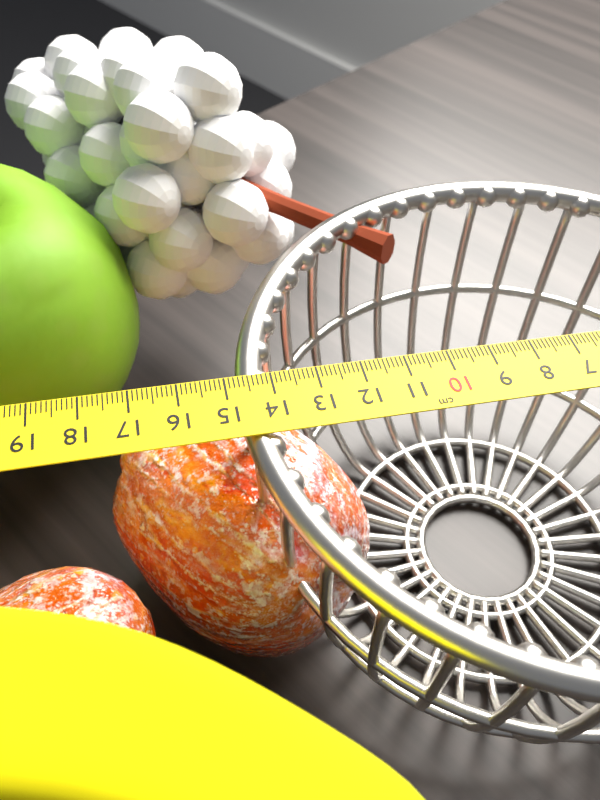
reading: 14.8 cm
